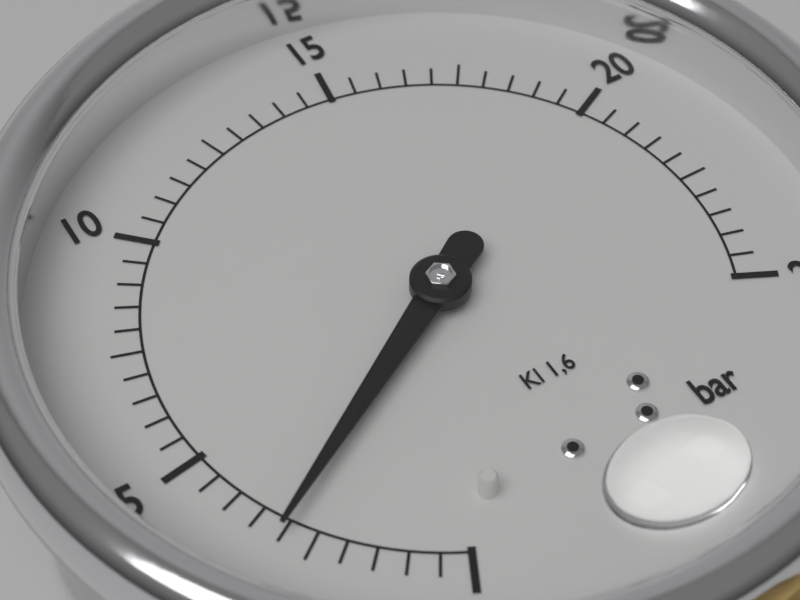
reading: 3.0 bar
